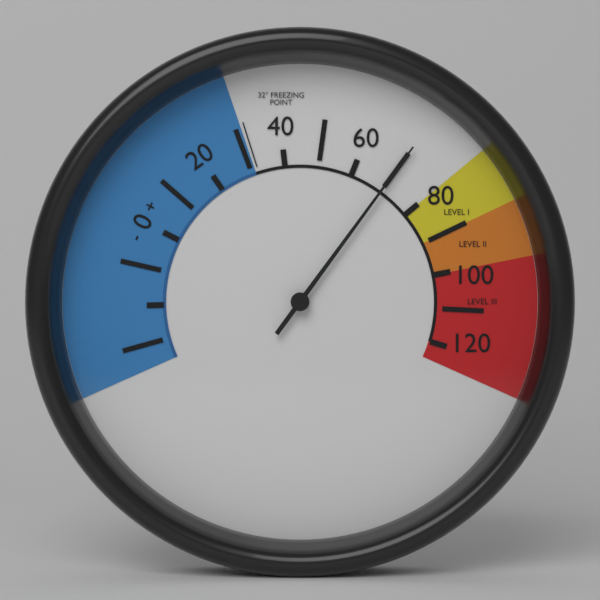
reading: 70 °F
